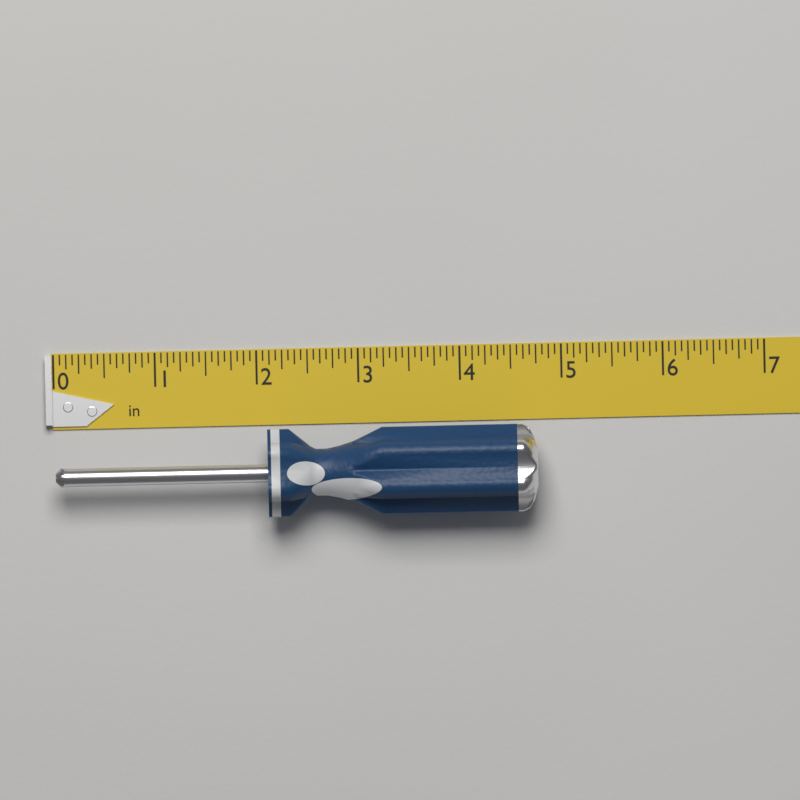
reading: 4.7500 in
